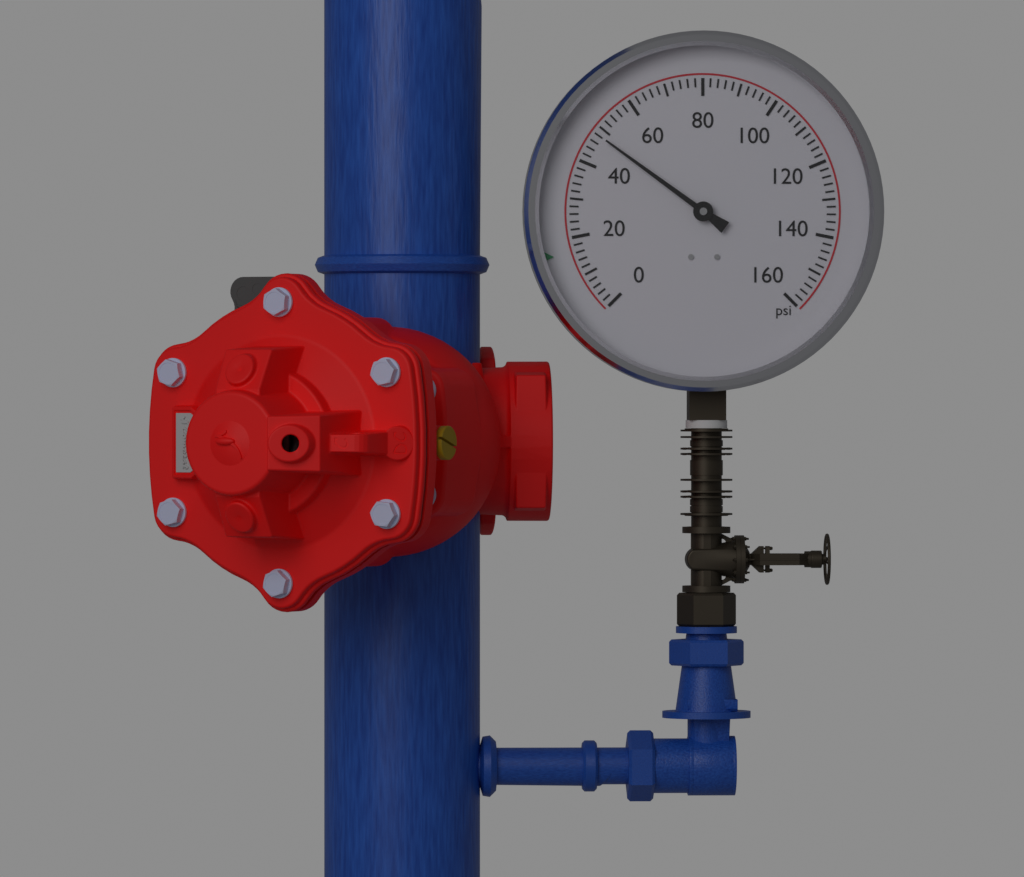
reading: 48 psi
